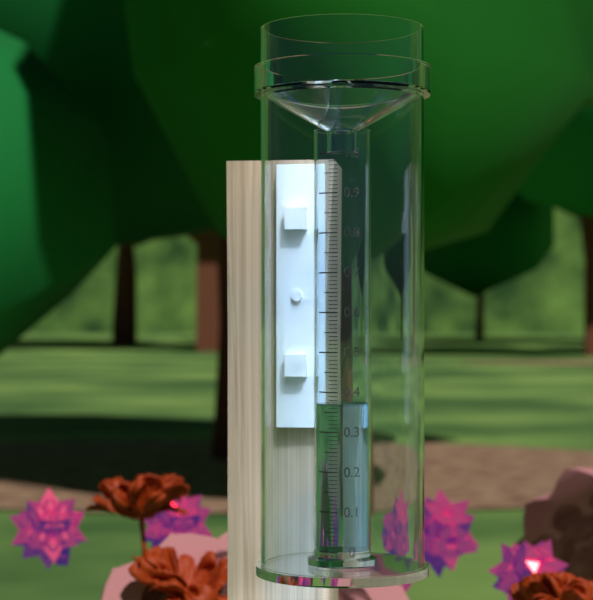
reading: 0.37 (no unit)
